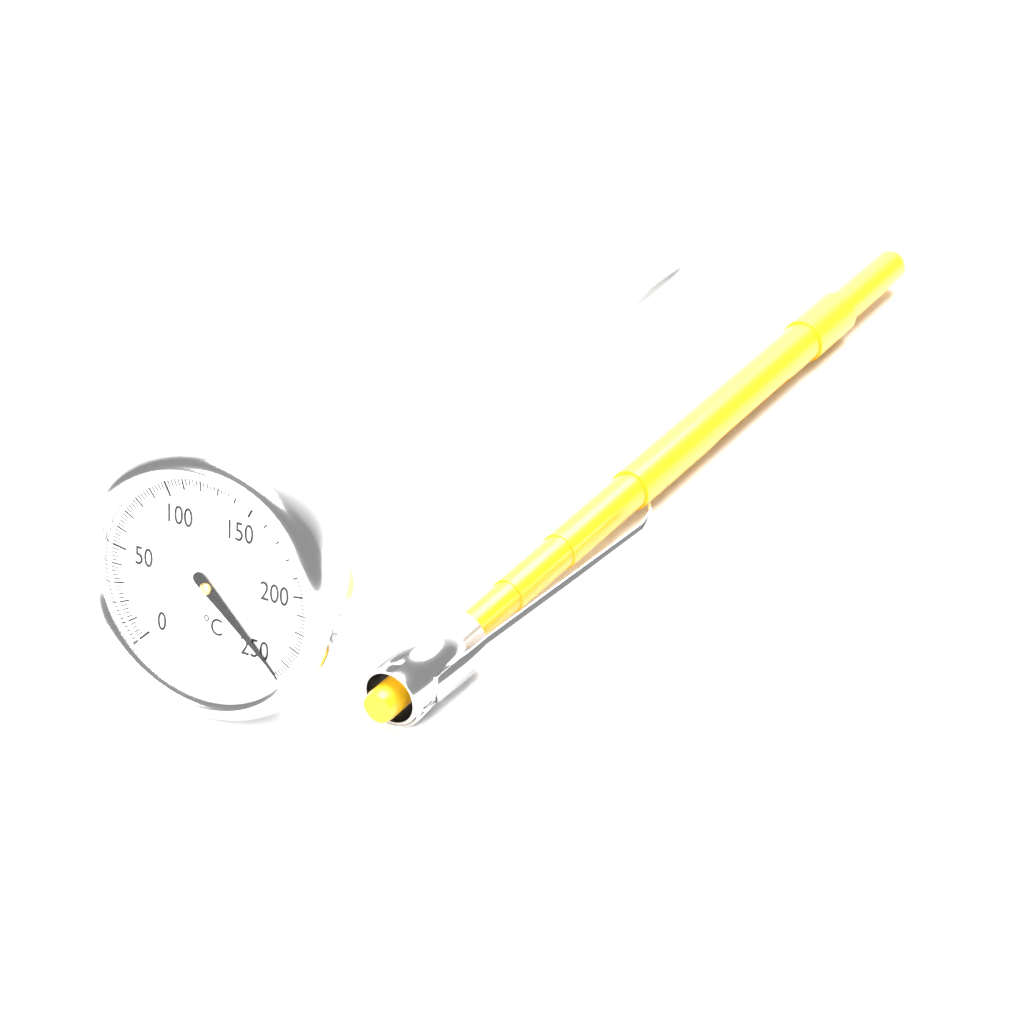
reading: 248 °C
